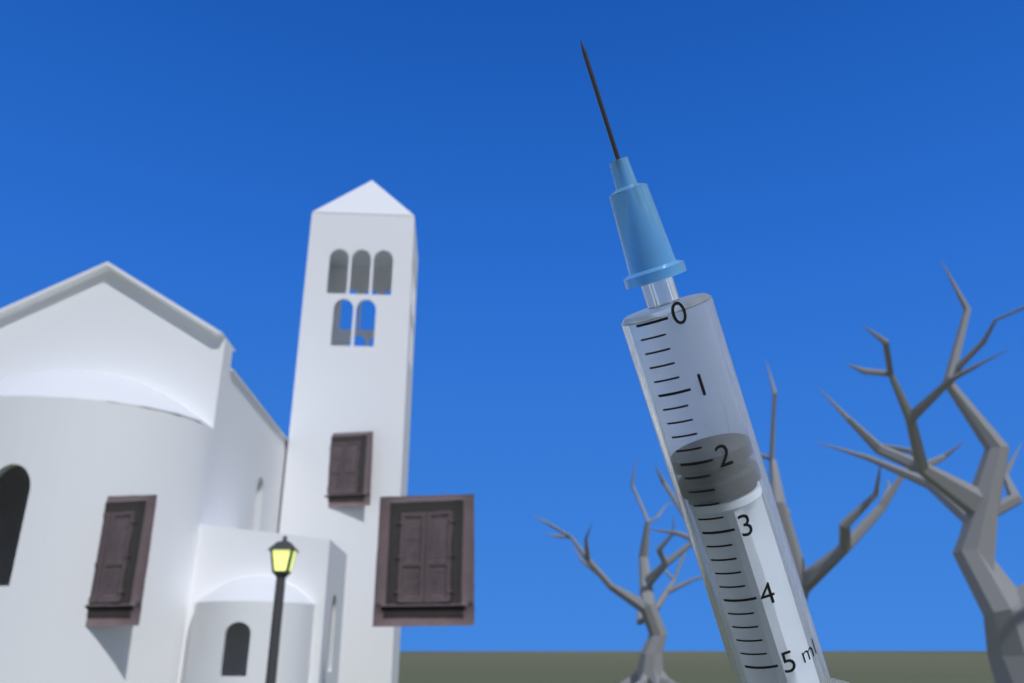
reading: 2.0 ml
